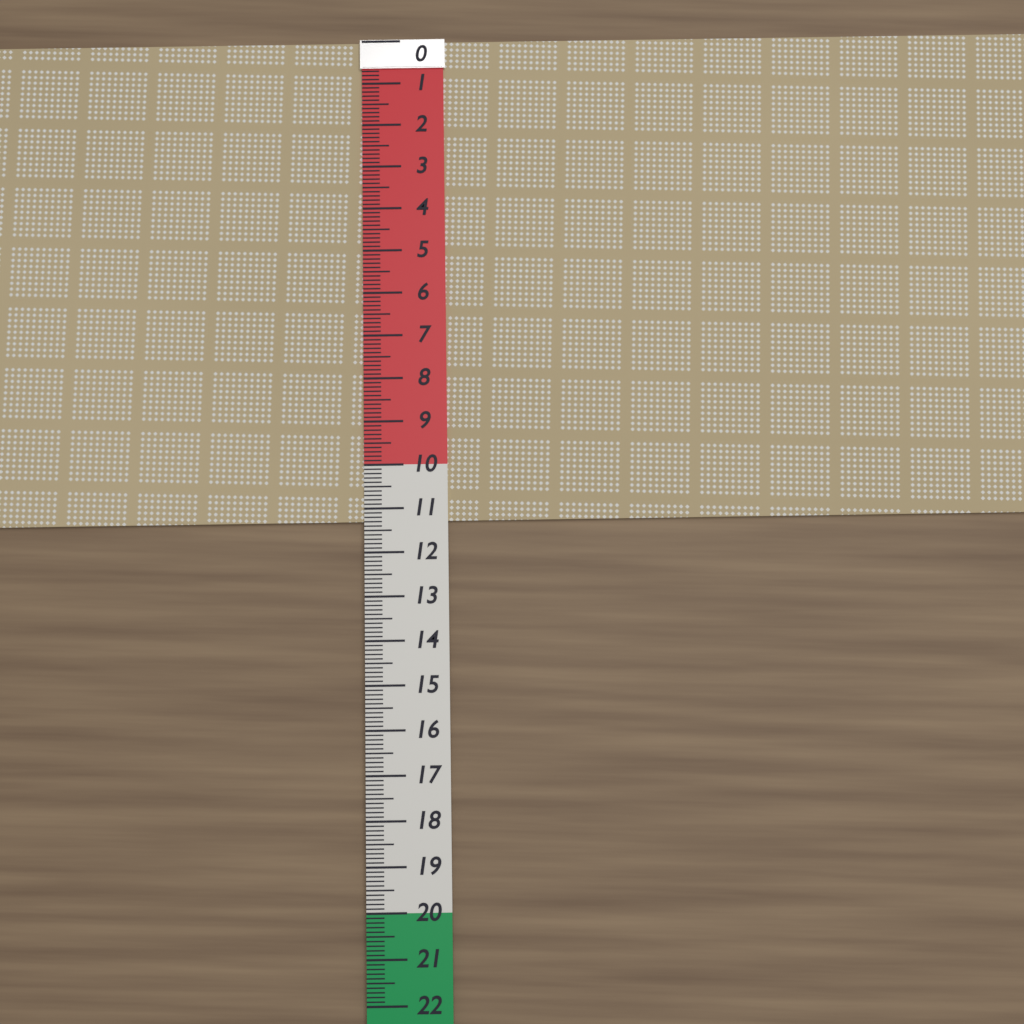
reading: 11.3 (no unit)
